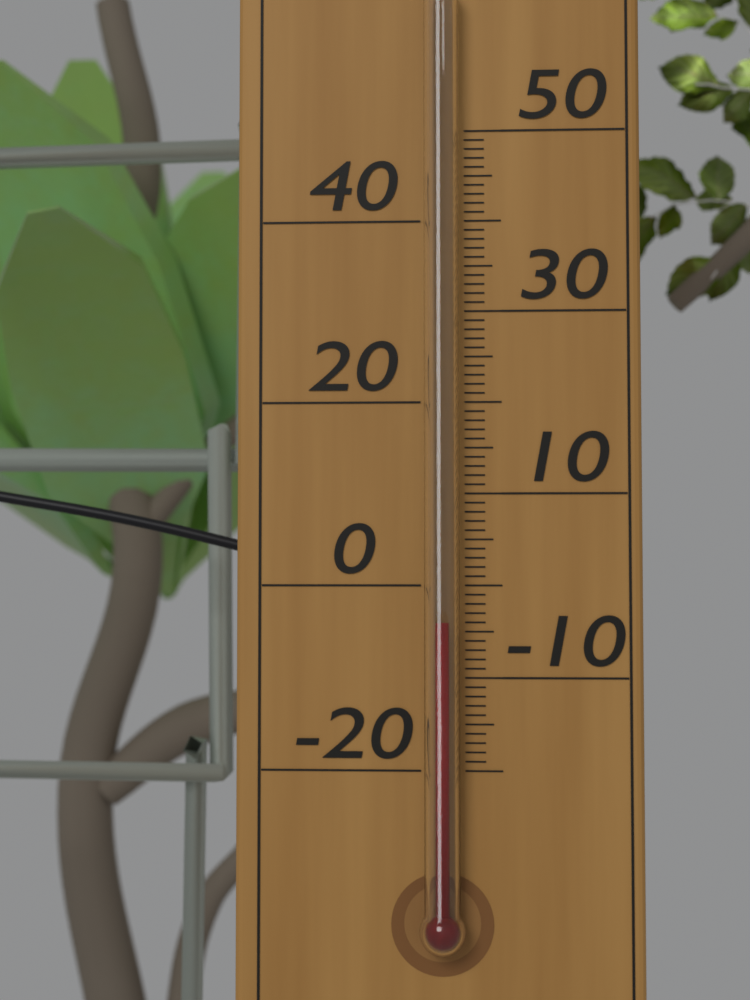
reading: -4 °C
